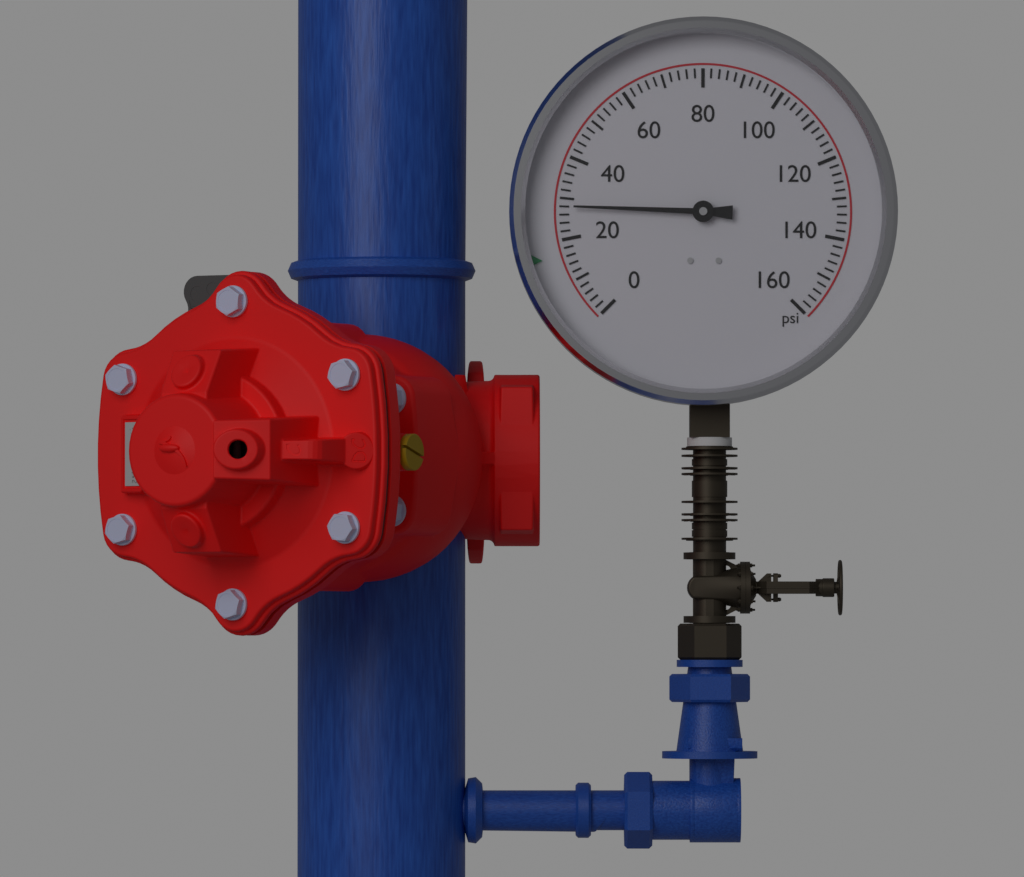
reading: 28 psi
